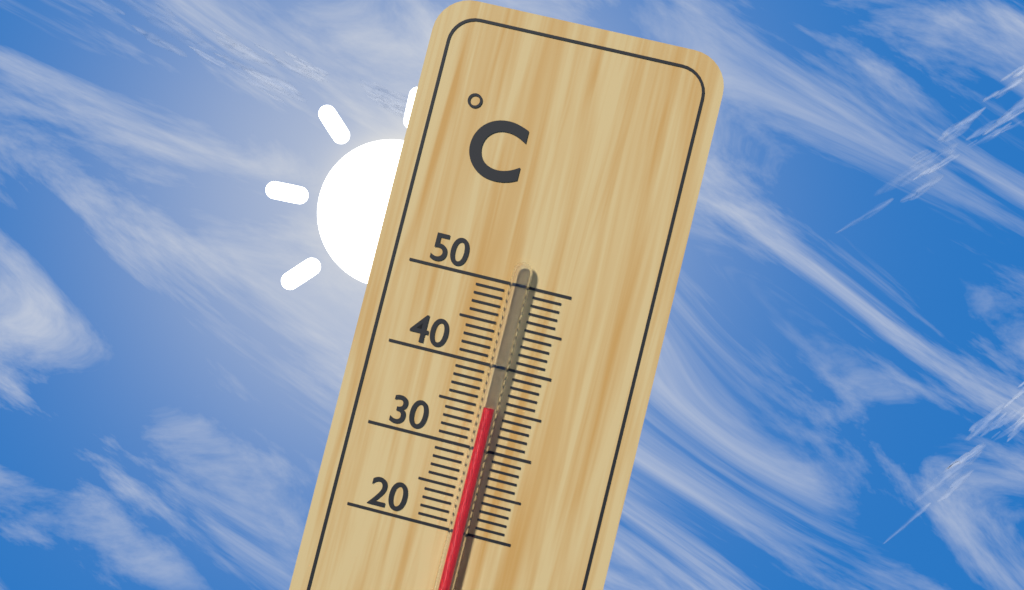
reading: 35 °C
